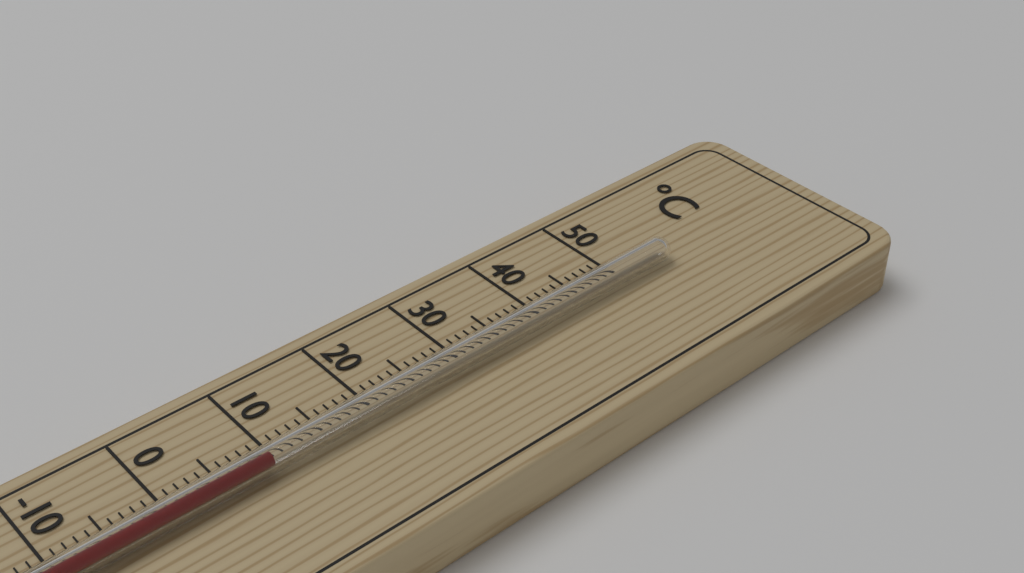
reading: 9 °C
